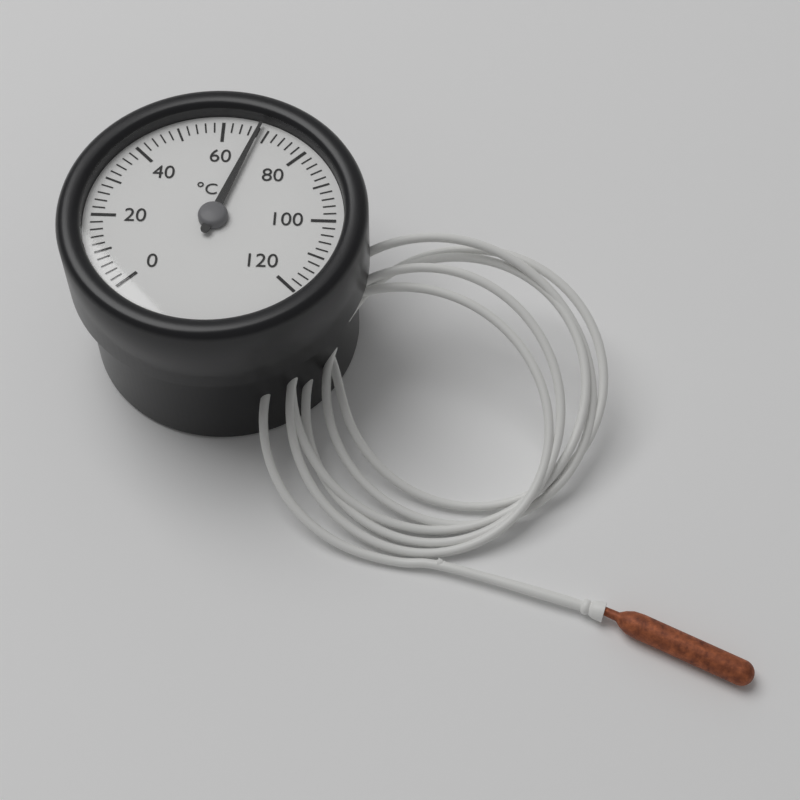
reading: 68 °C
